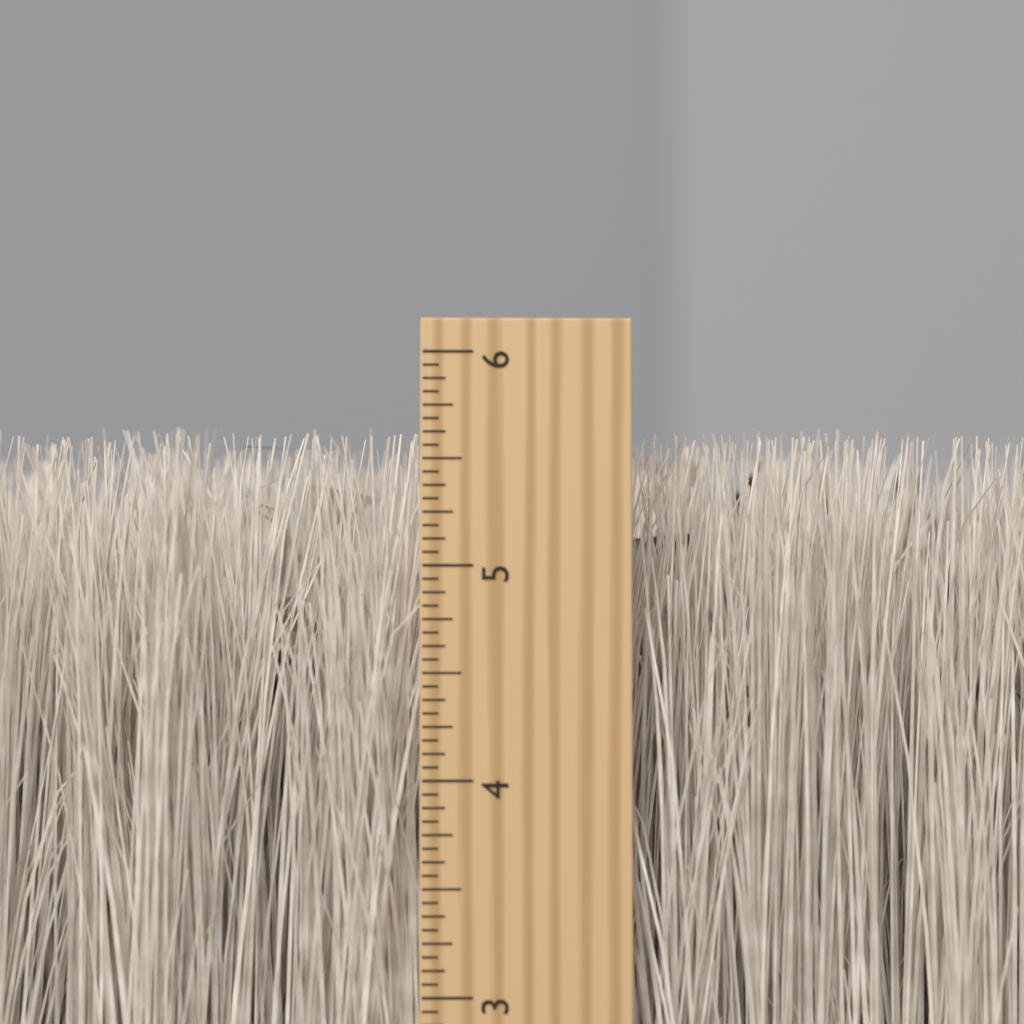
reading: 5.6250 inch
